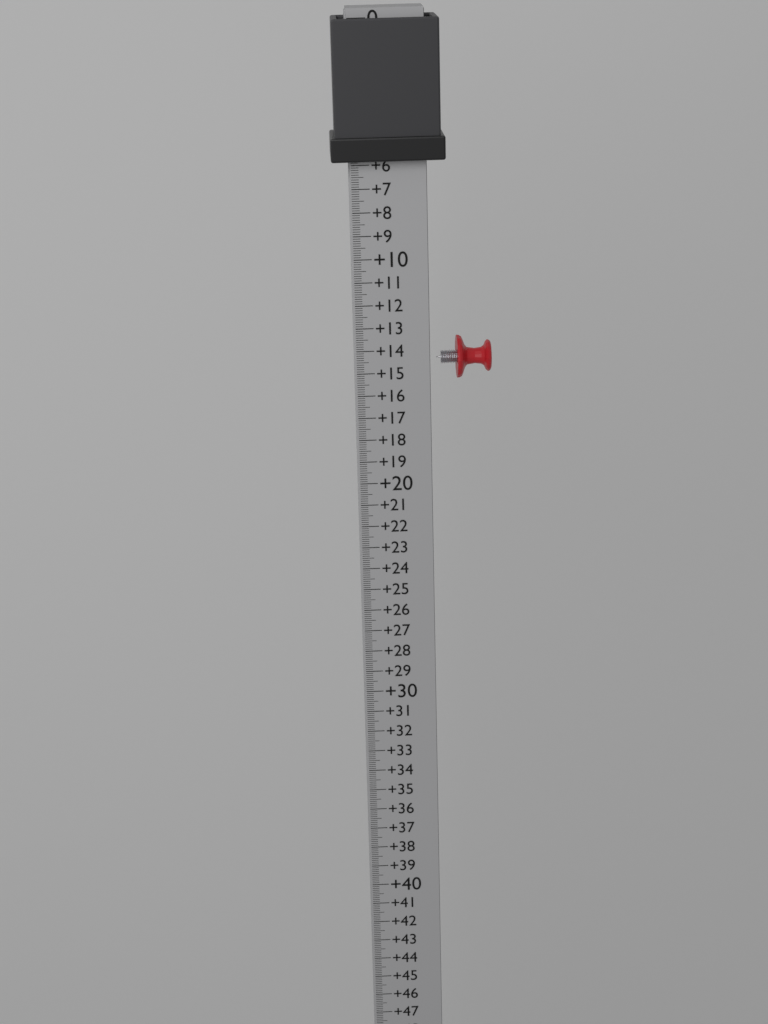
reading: 5.8 (no unit)
